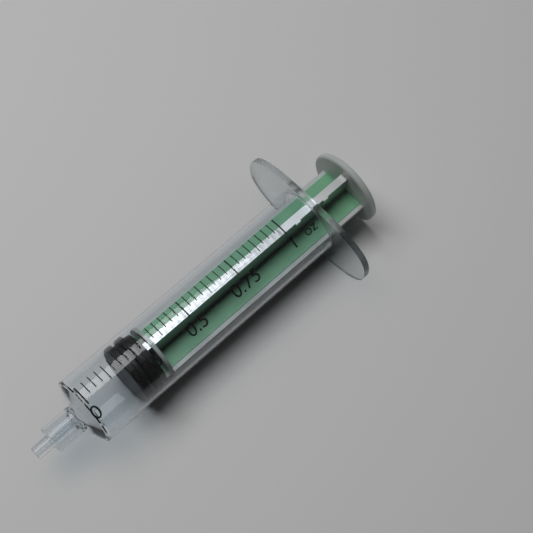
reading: 0.18750 oz
